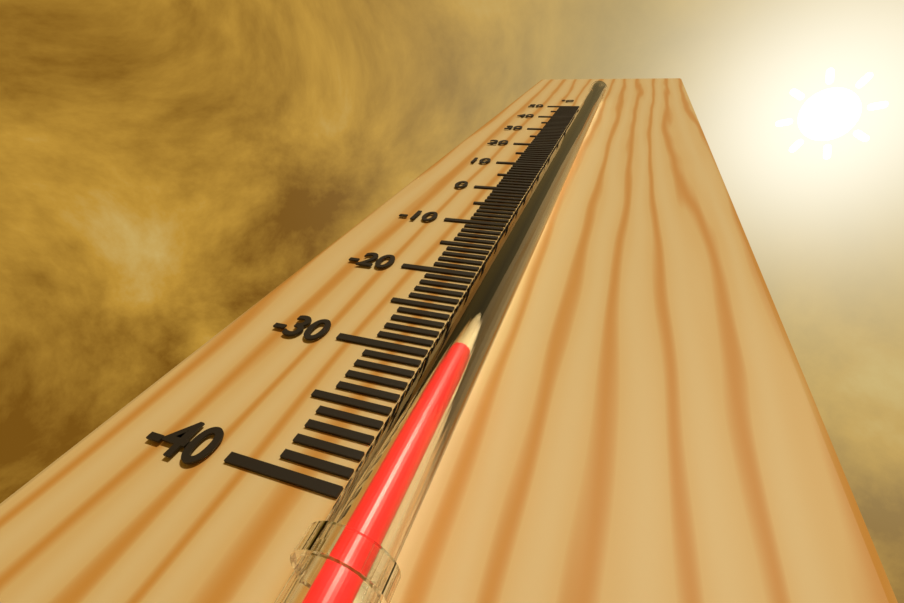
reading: -32 °C
